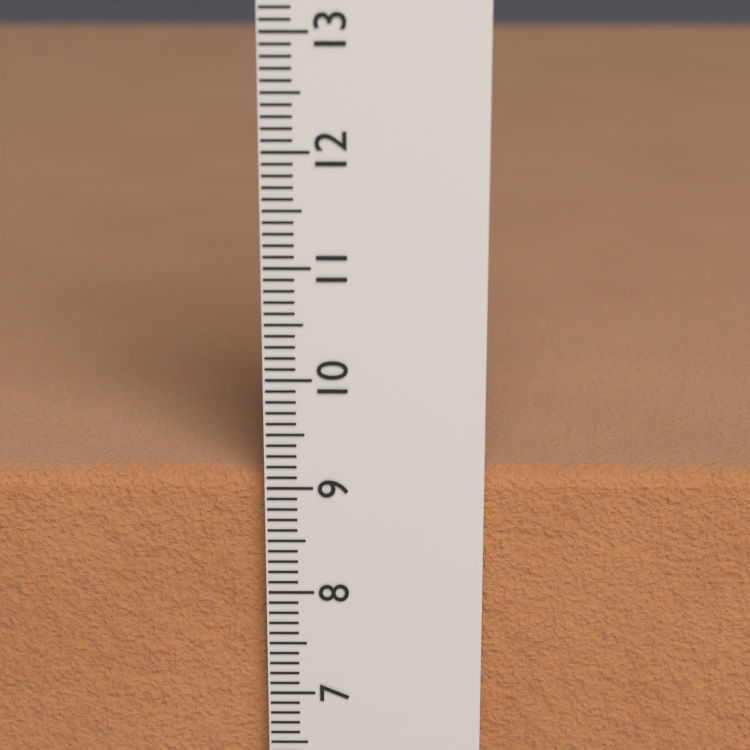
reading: 9.1 cm
